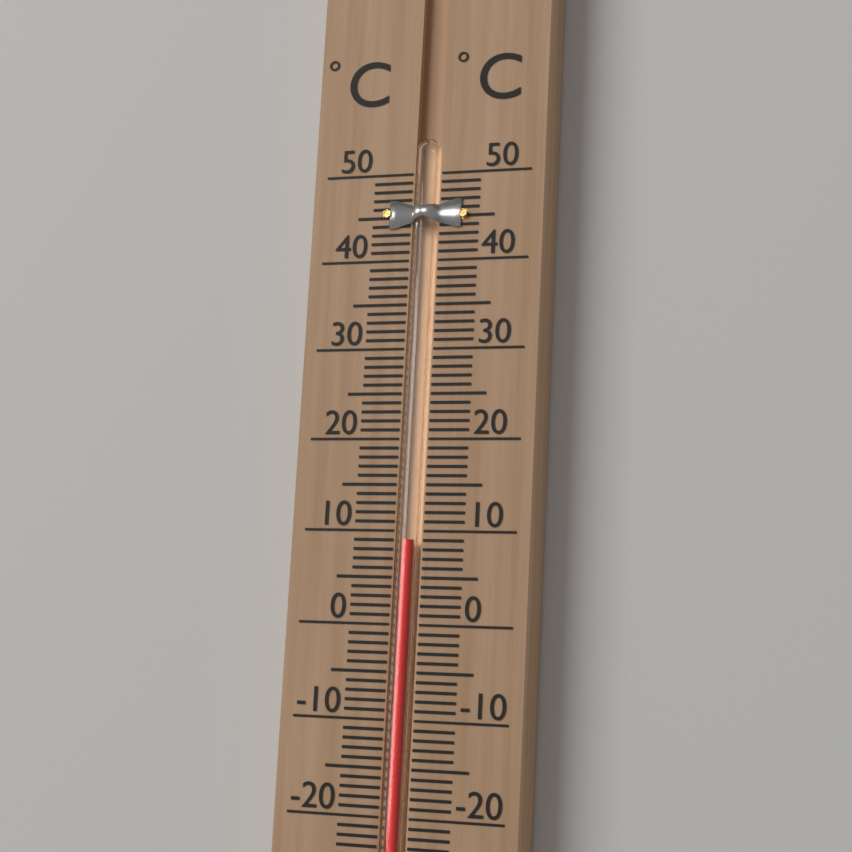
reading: 9 °C
